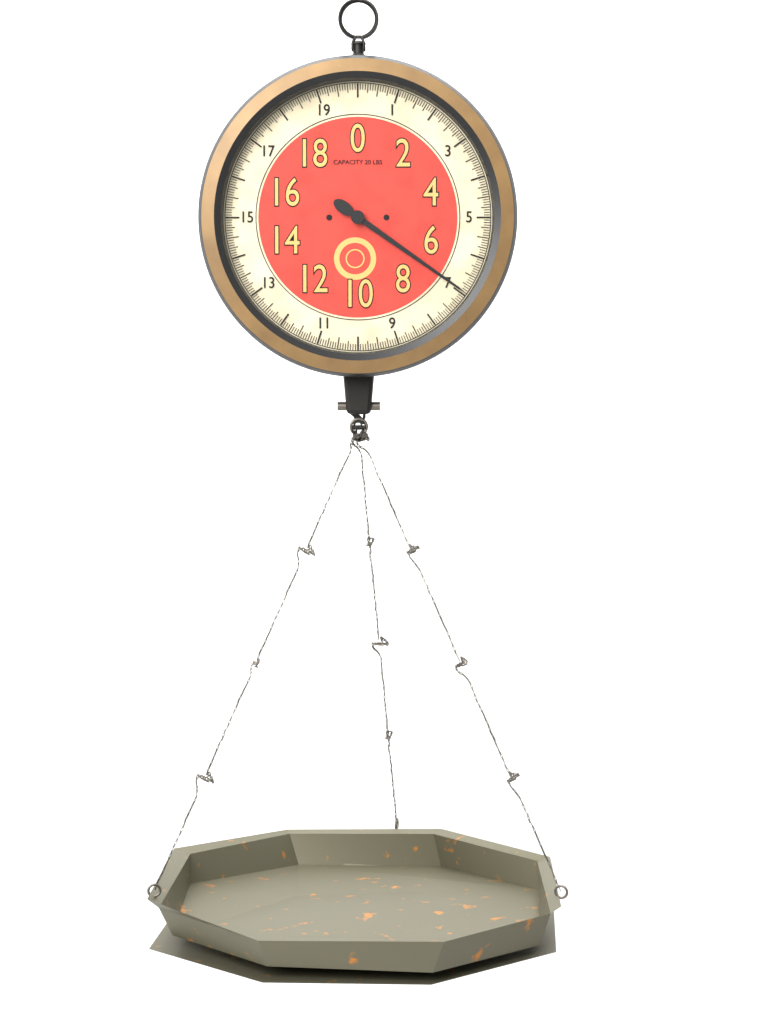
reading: 6.9375 lbs
